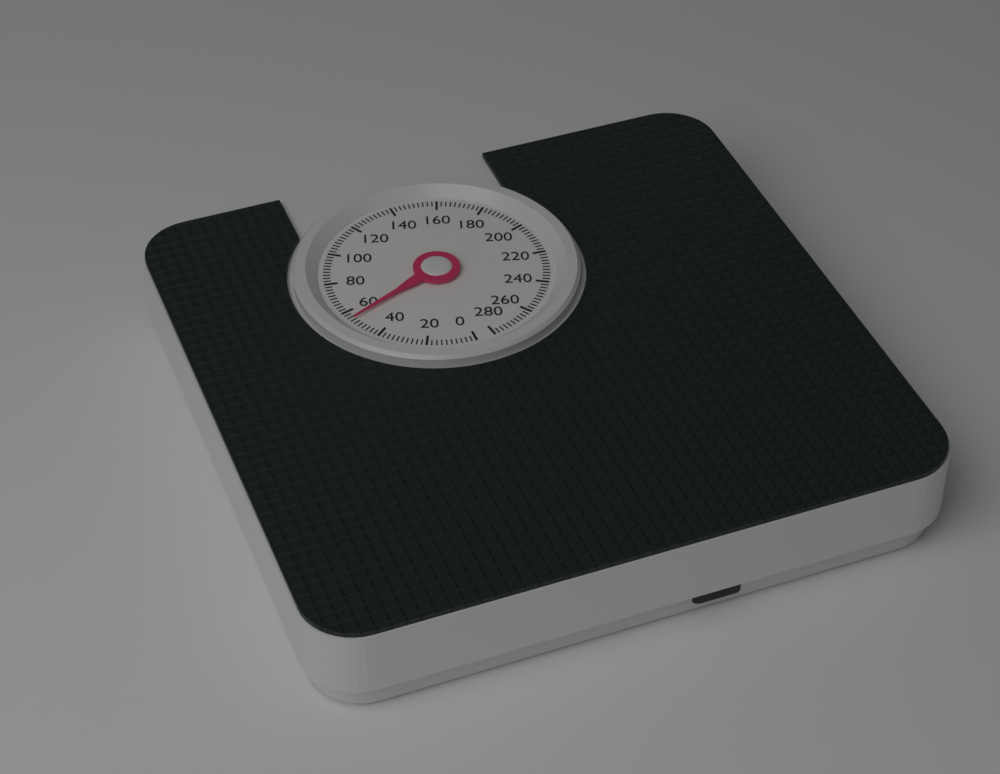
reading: 54 (no unit)
